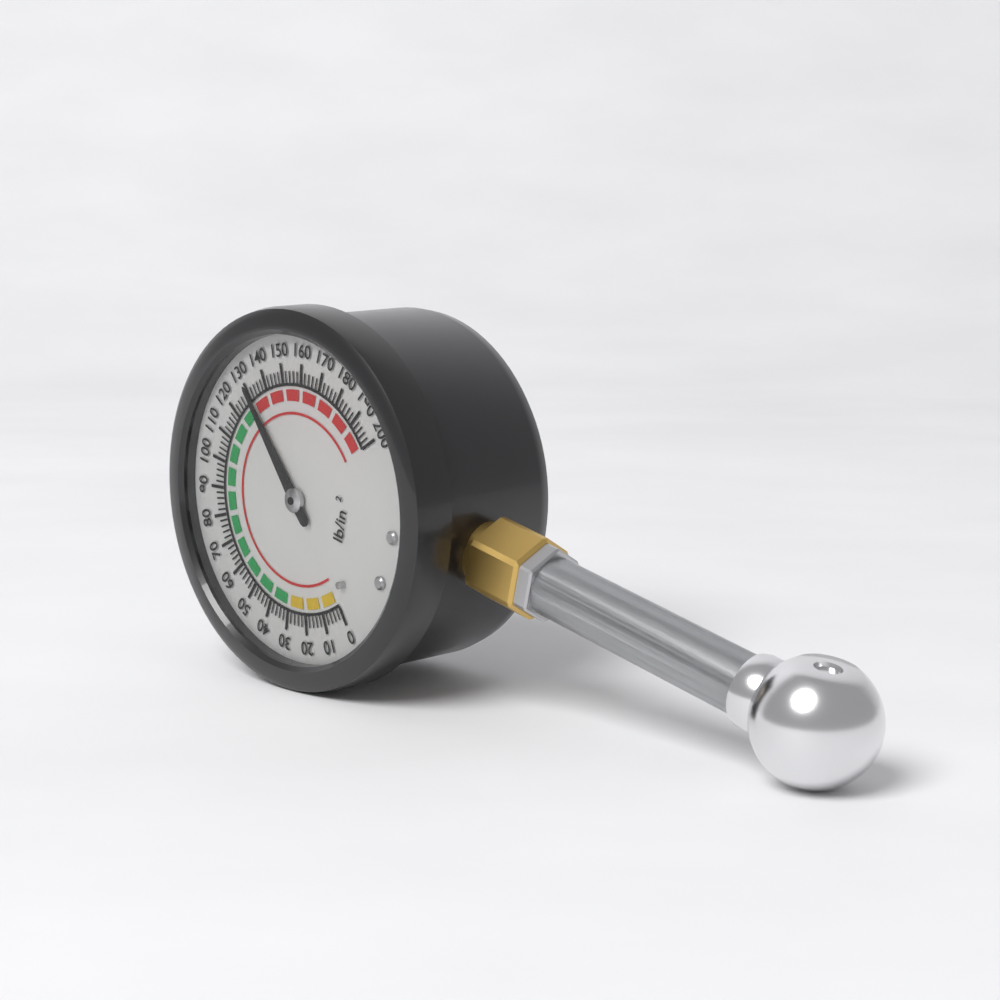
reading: 130 psi
